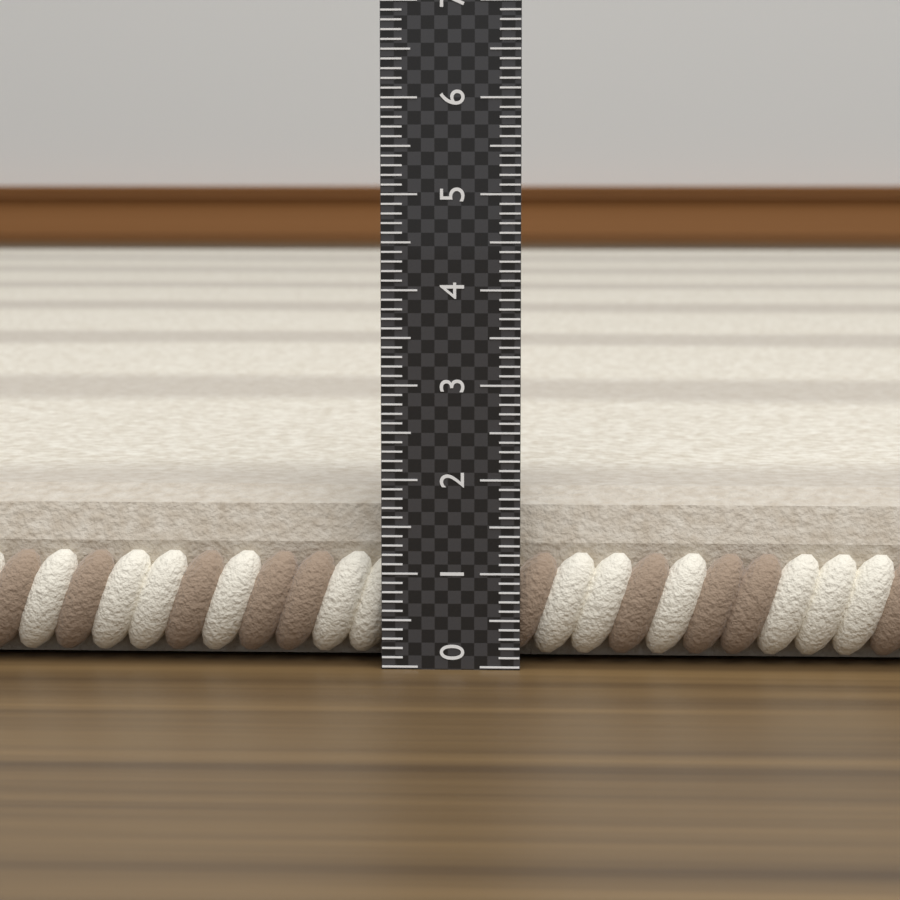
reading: 1.8 (no unit)
